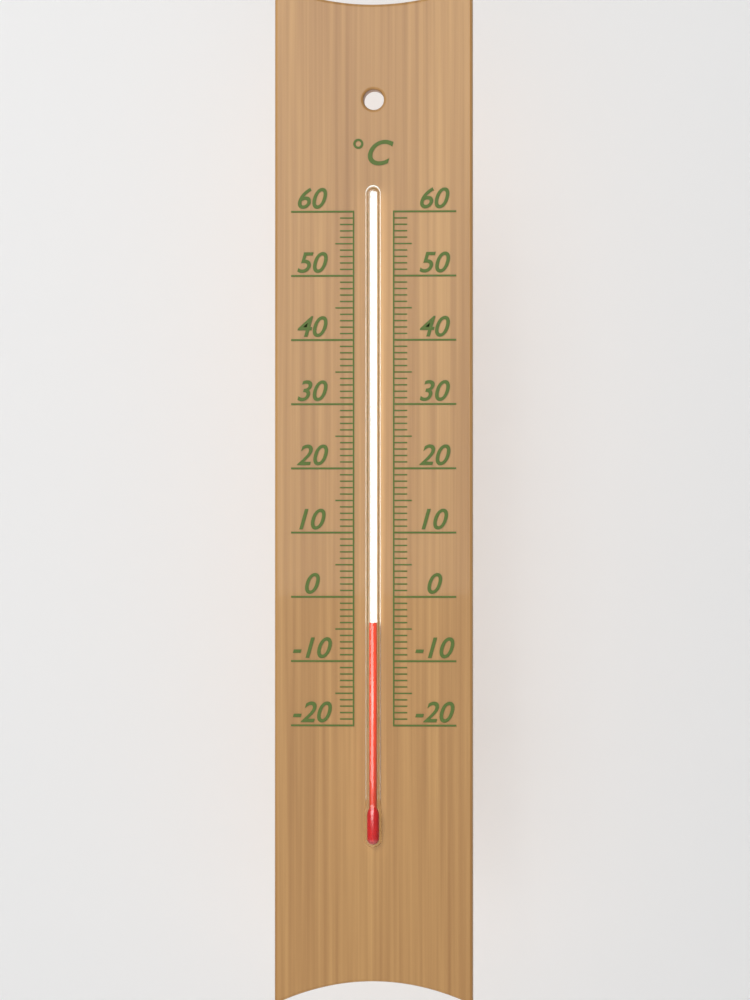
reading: -4 °C
